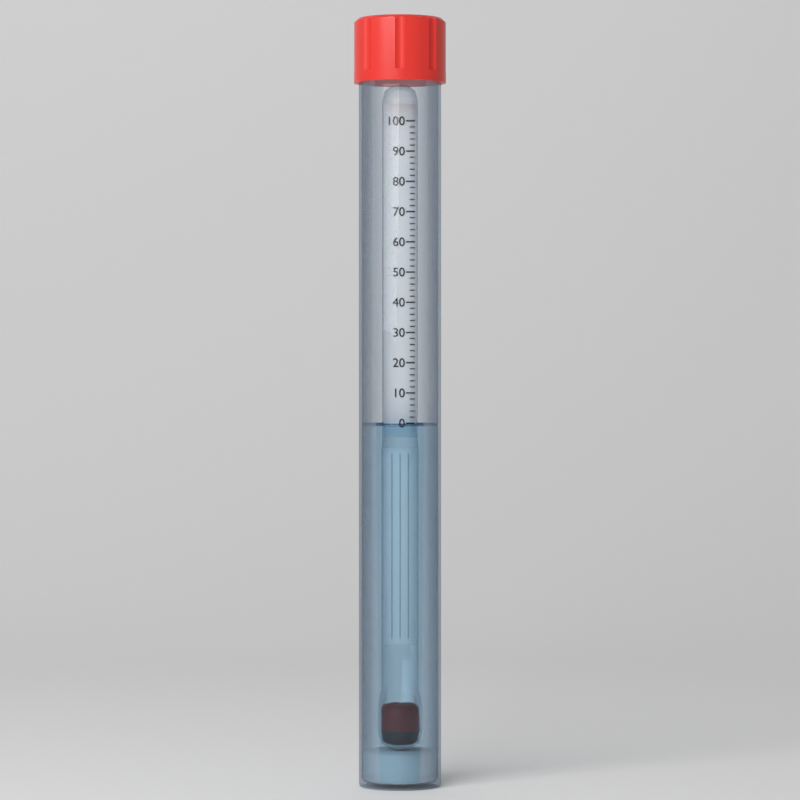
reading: 0 (no unit)
